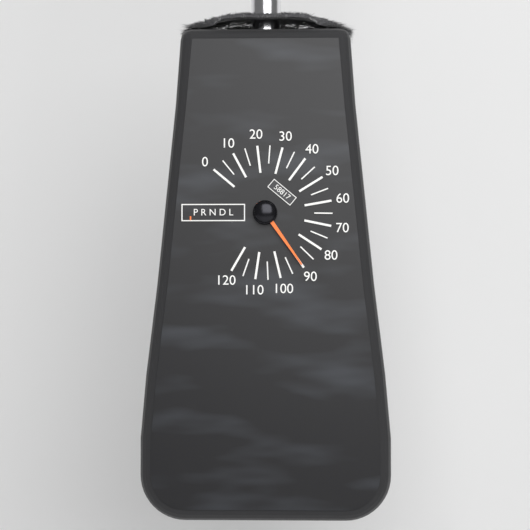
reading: 90 (no unit)
